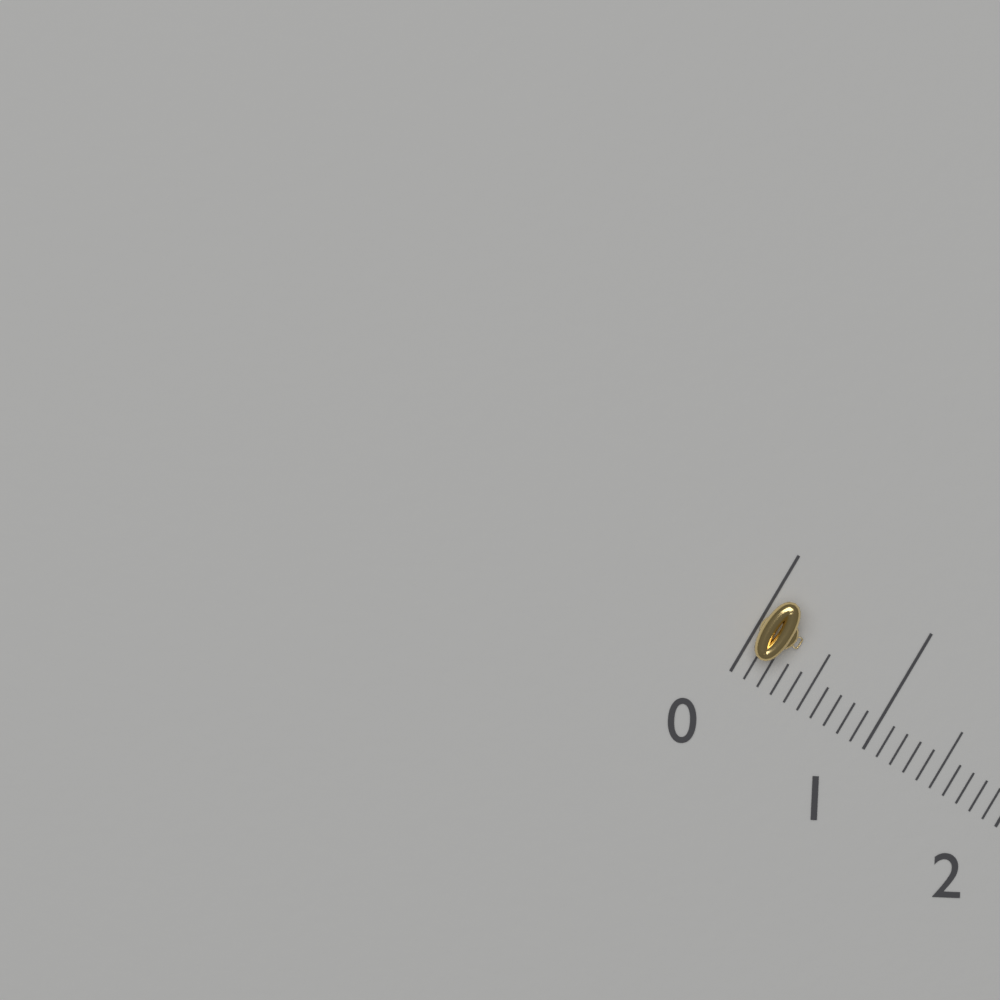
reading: 0.3 (no unit)
